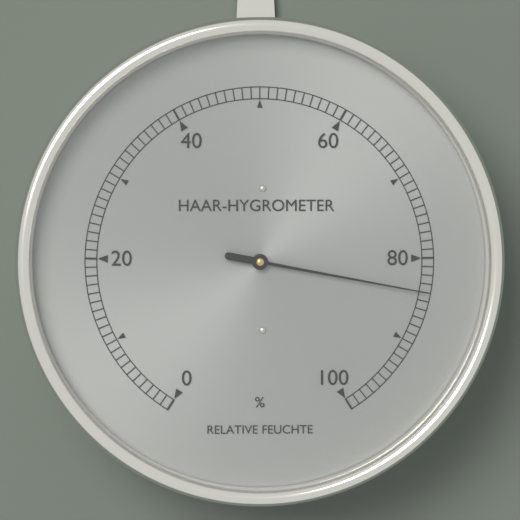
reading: 84 %
